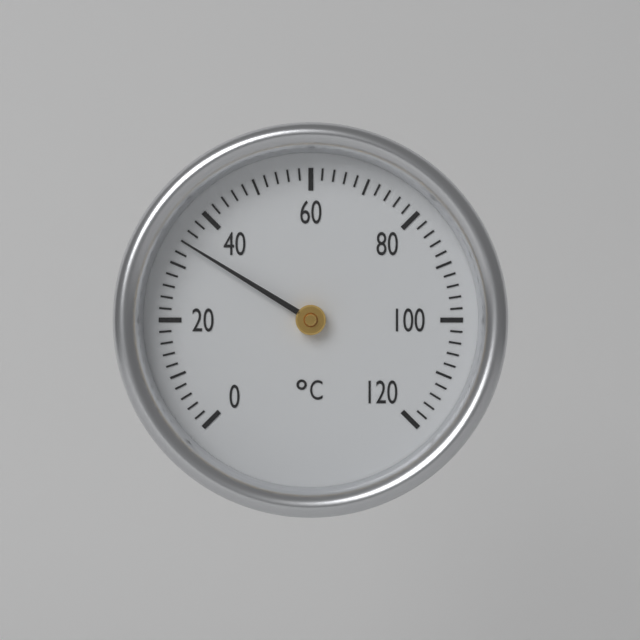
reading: 34 °C
